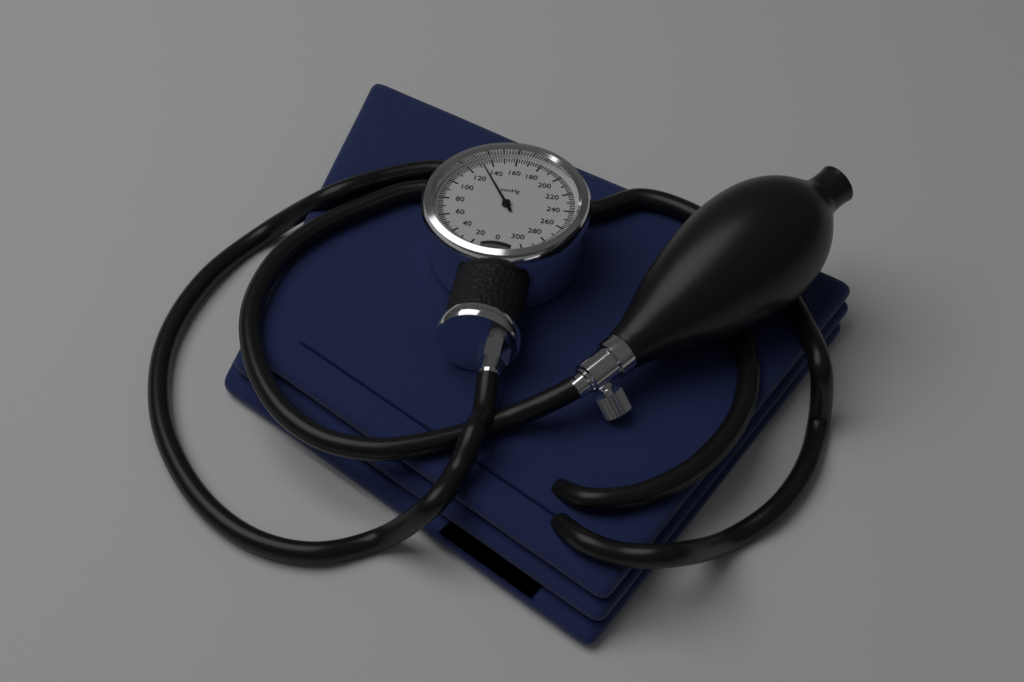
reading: 132 mmHg
